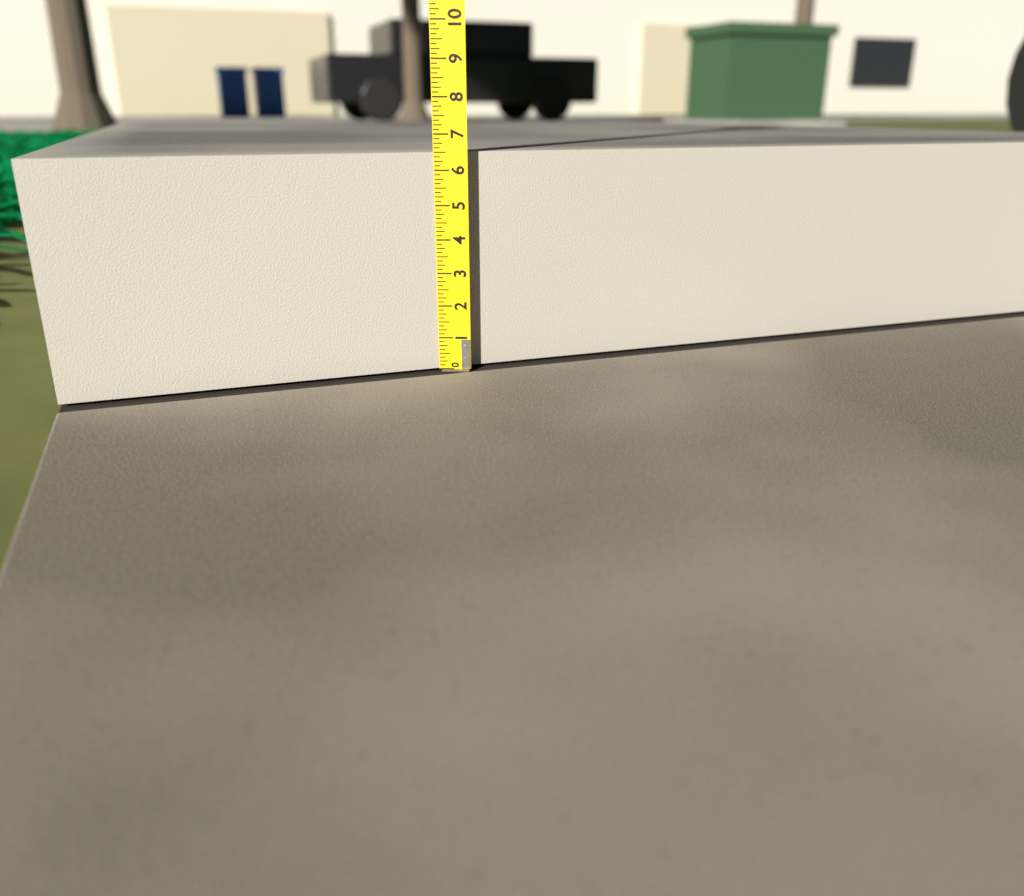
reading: 6.500 (no unit)
